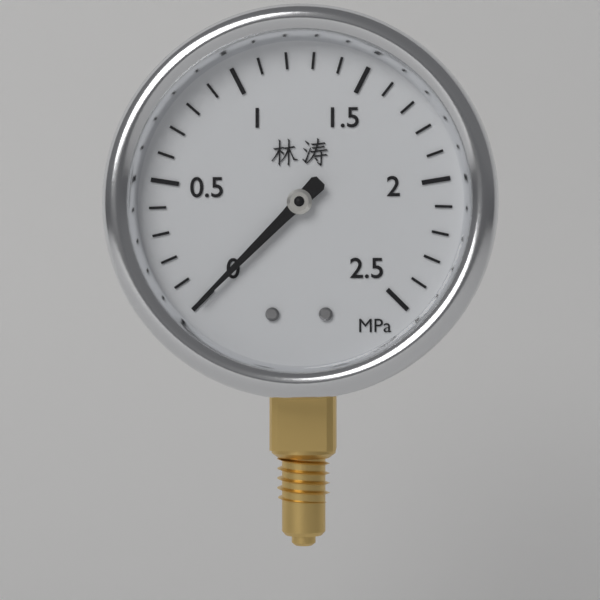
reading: 0.0 MPa
